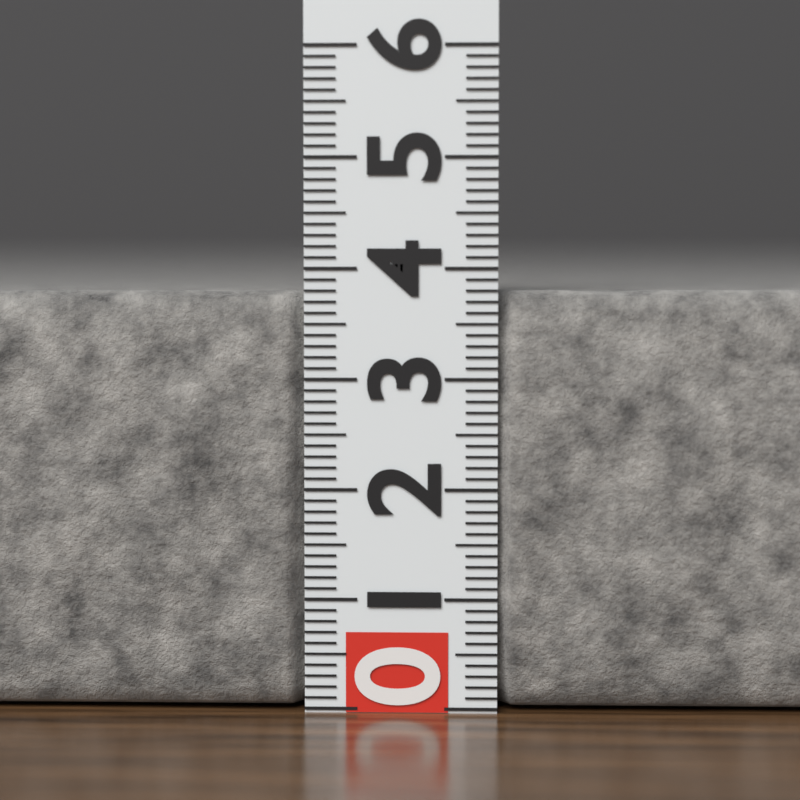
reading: 3.8 (no unit)
